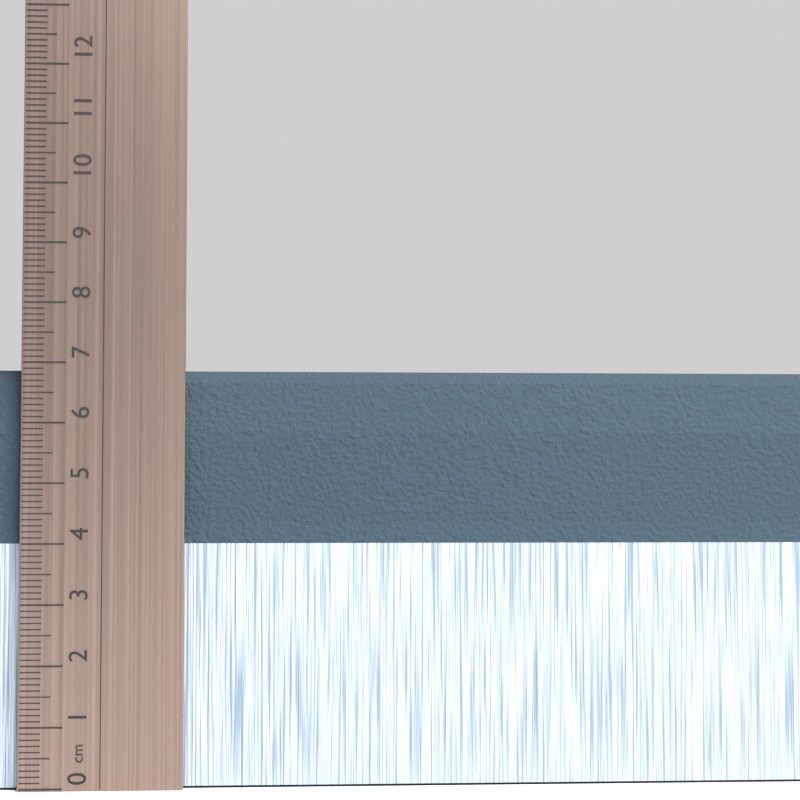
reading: 6.9 cm
